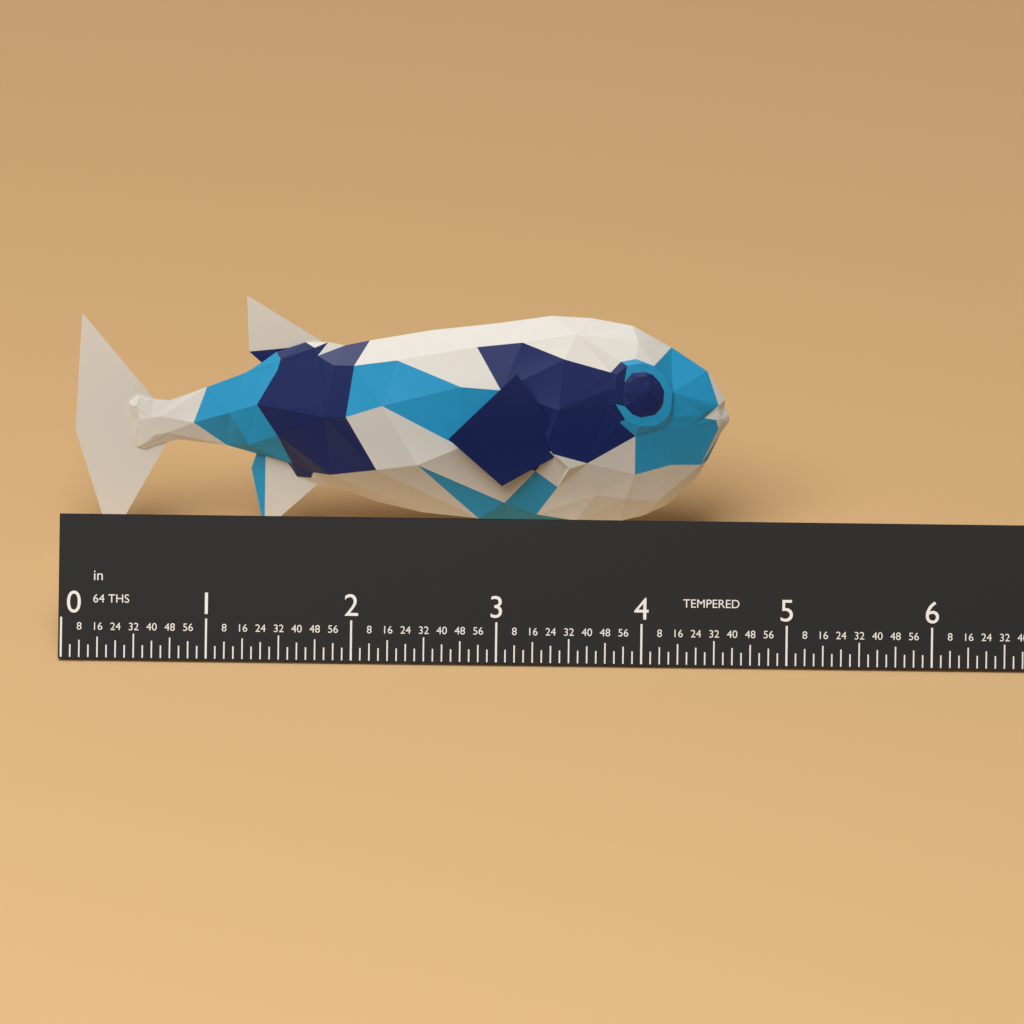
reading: 4.5625 in
